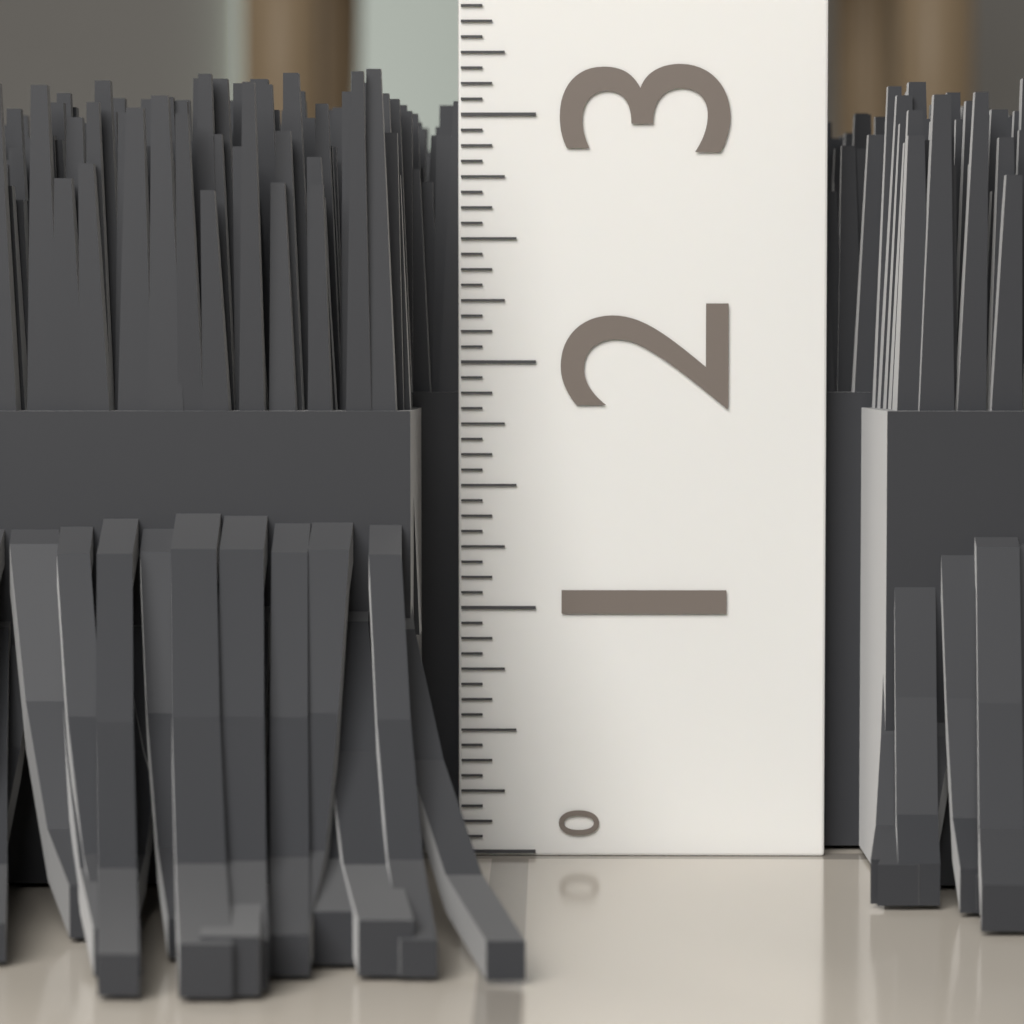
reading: 3.1250 (no unit)
